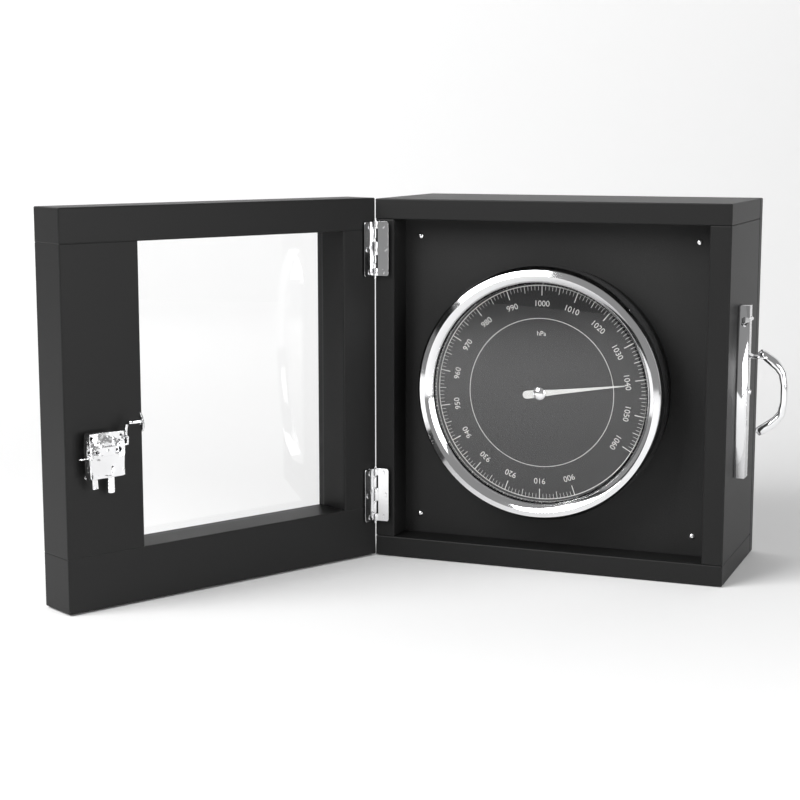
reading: 1041 hPa
